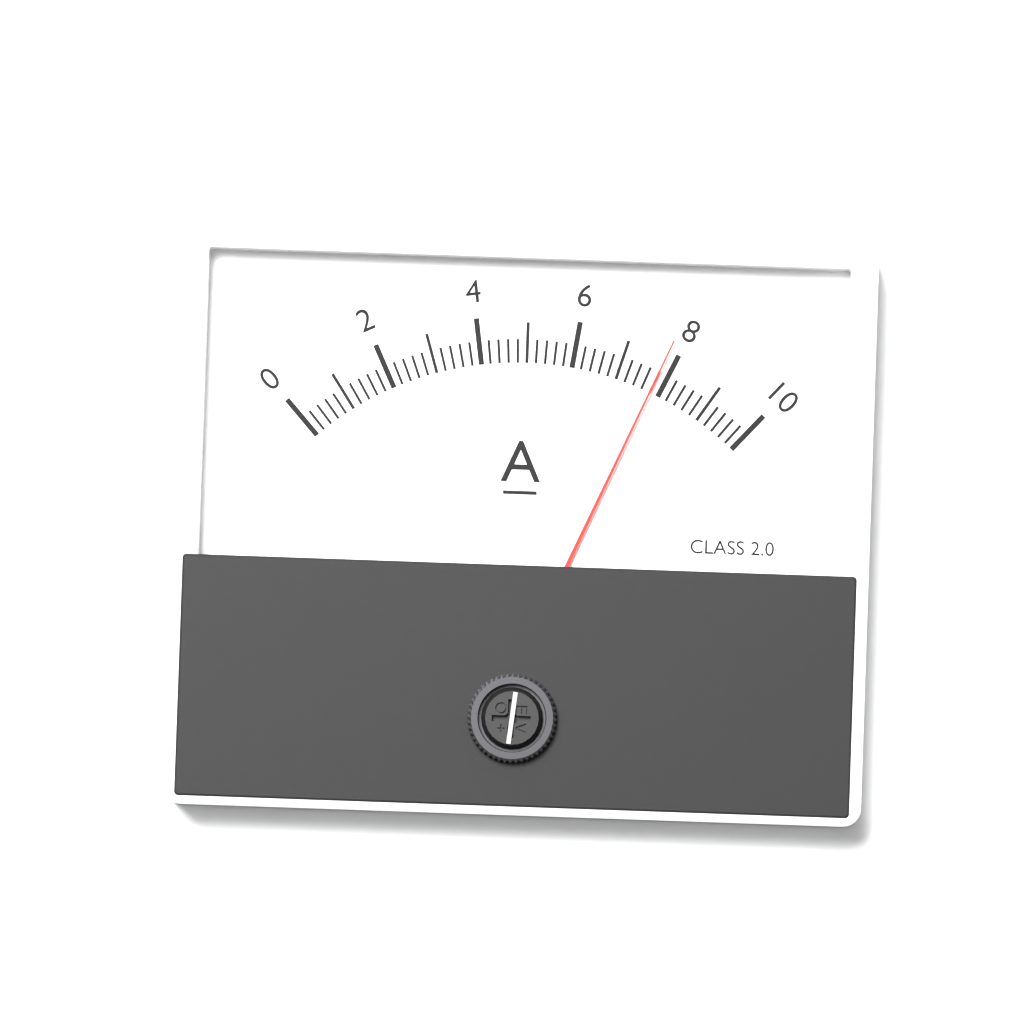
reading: 7.8 A
